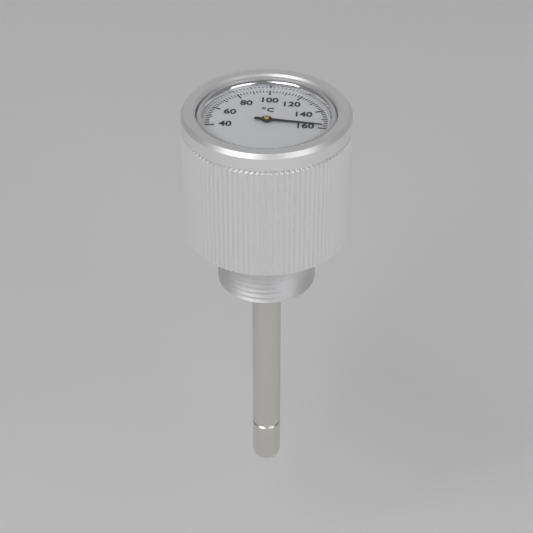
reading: 158 °C
